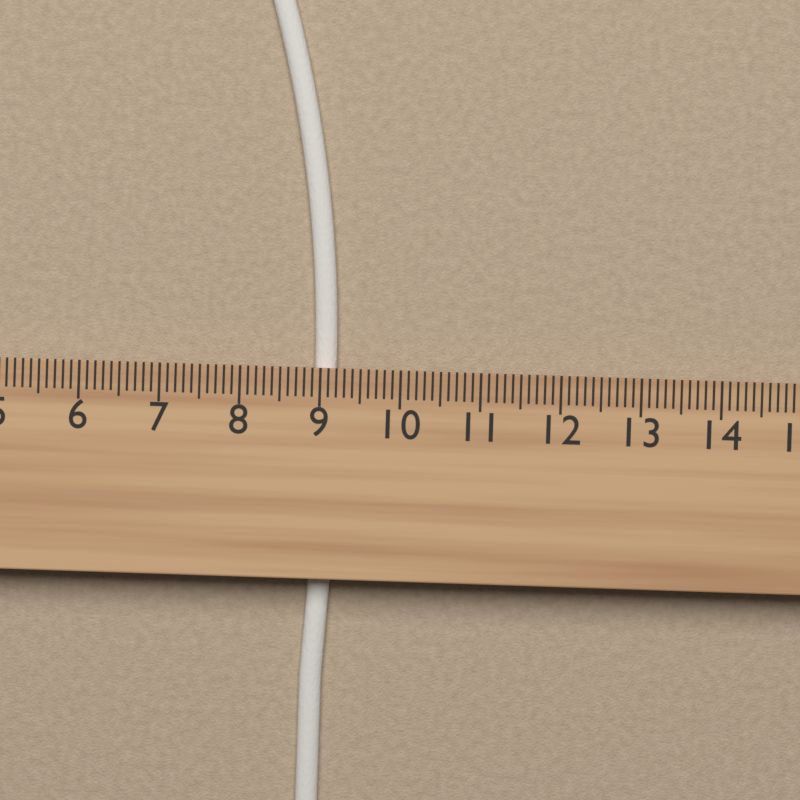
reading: 9.2 cm
